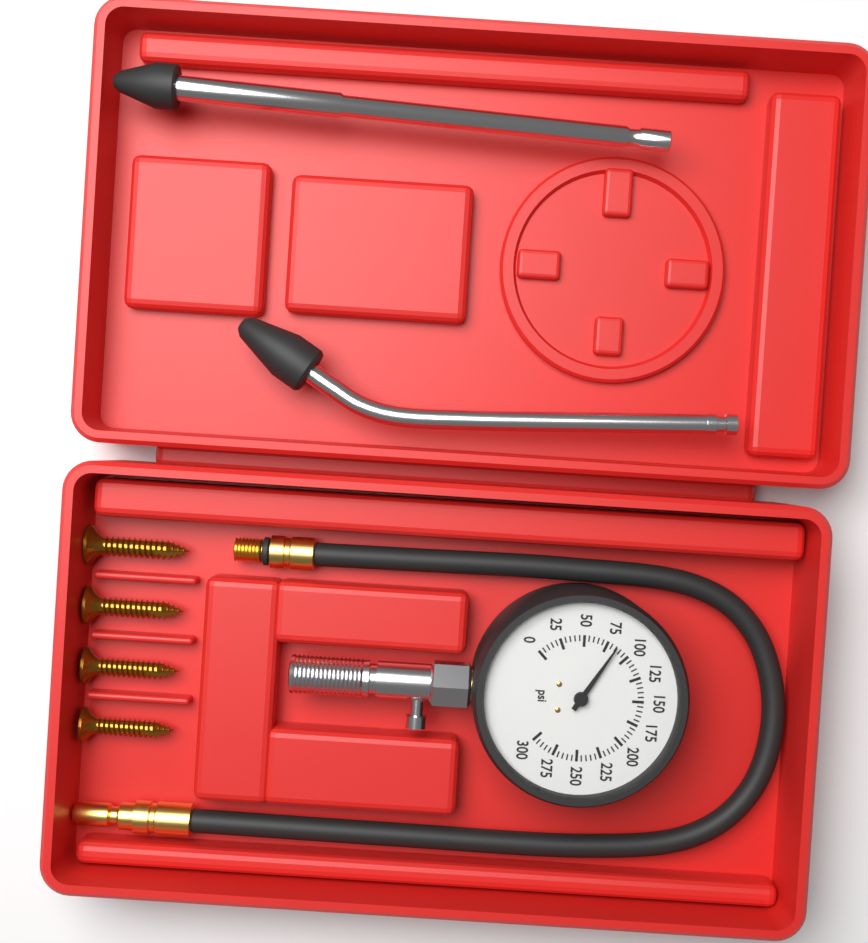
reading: 85 psi
